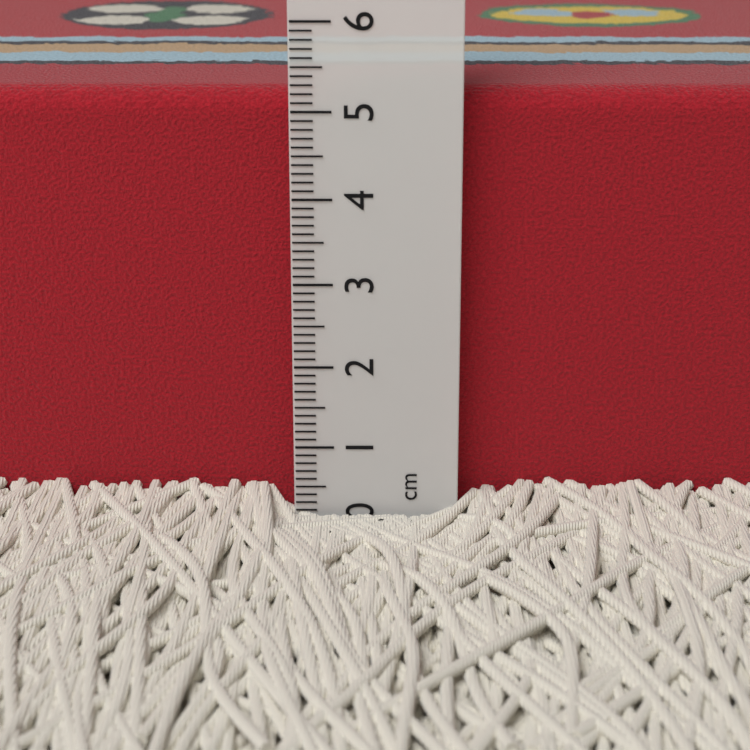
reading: 5.2 cm
